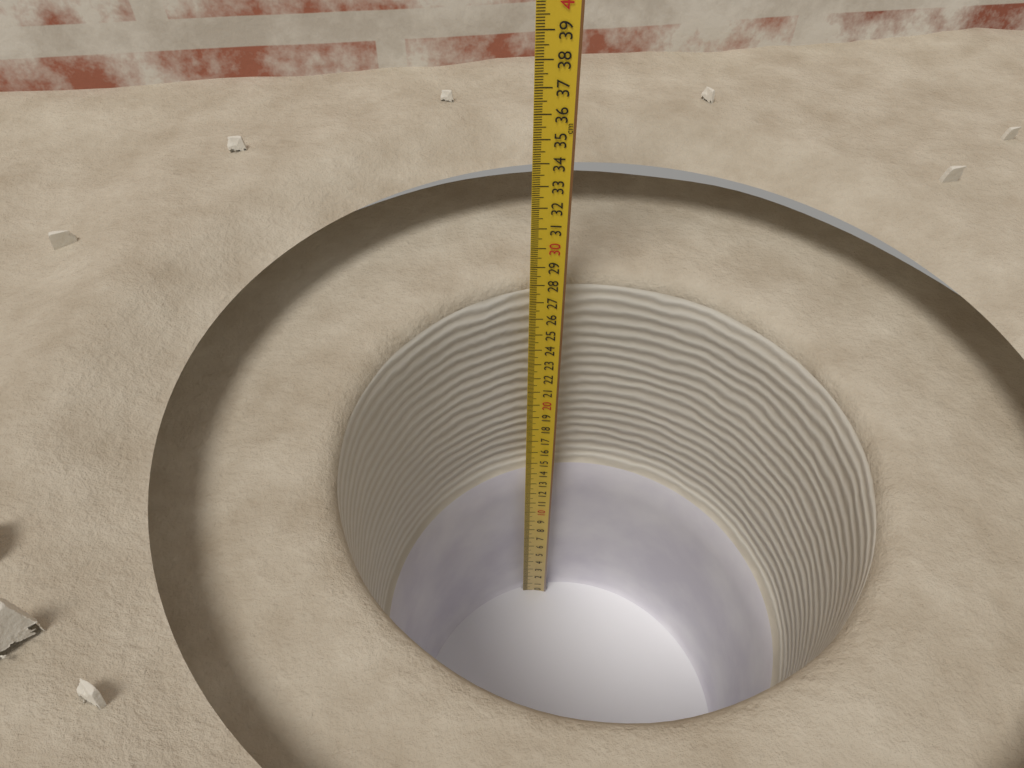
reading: 27.7 cm
